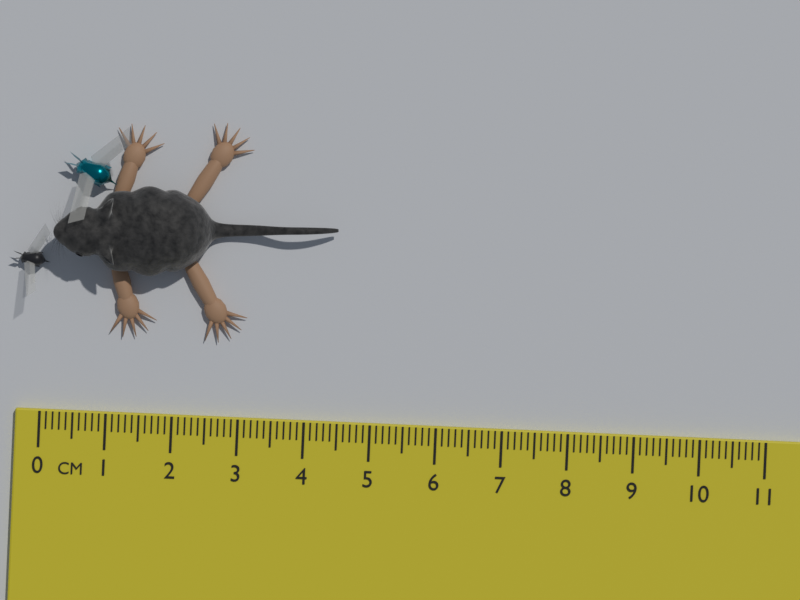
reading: 4.4 cm
